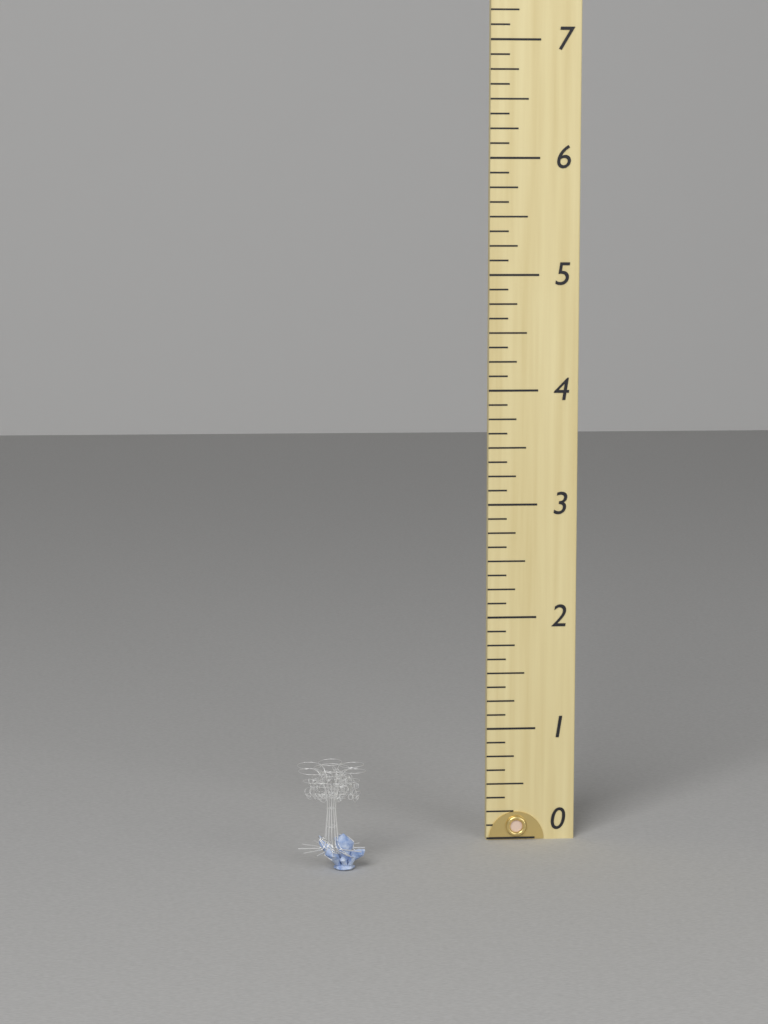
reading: 0.875 (no unit)
